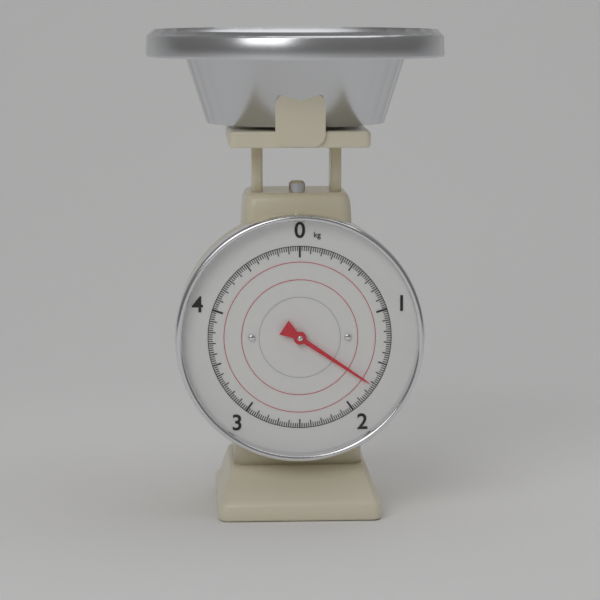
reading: 1.72 kg
